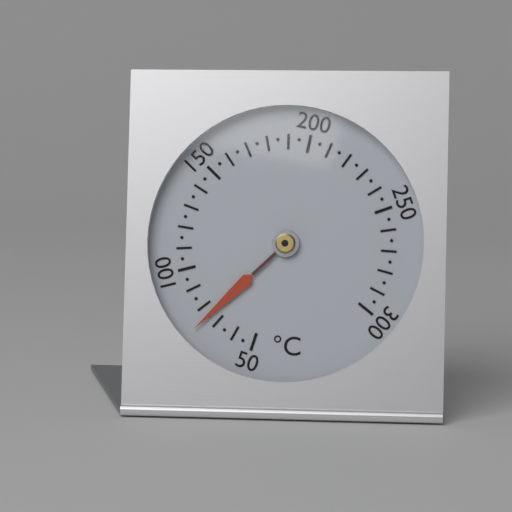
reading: 75 °C
